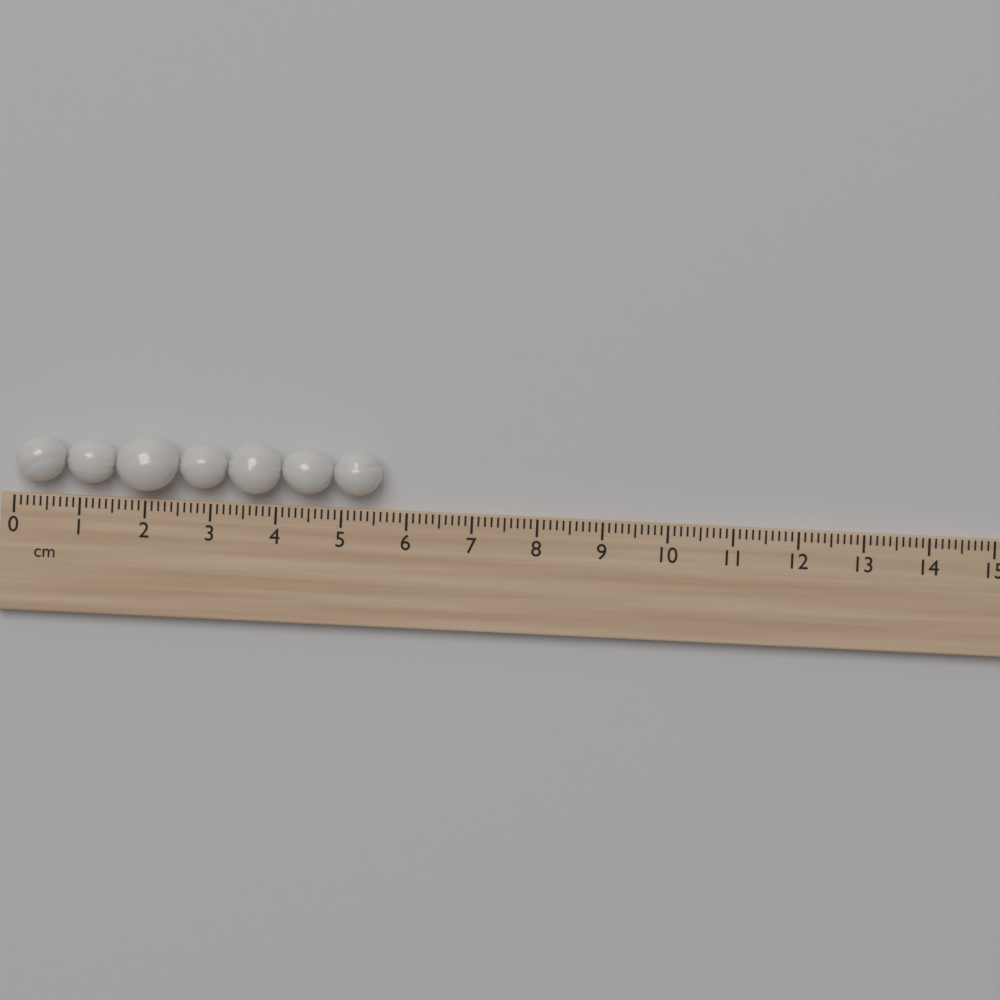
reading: 5.6 cm
